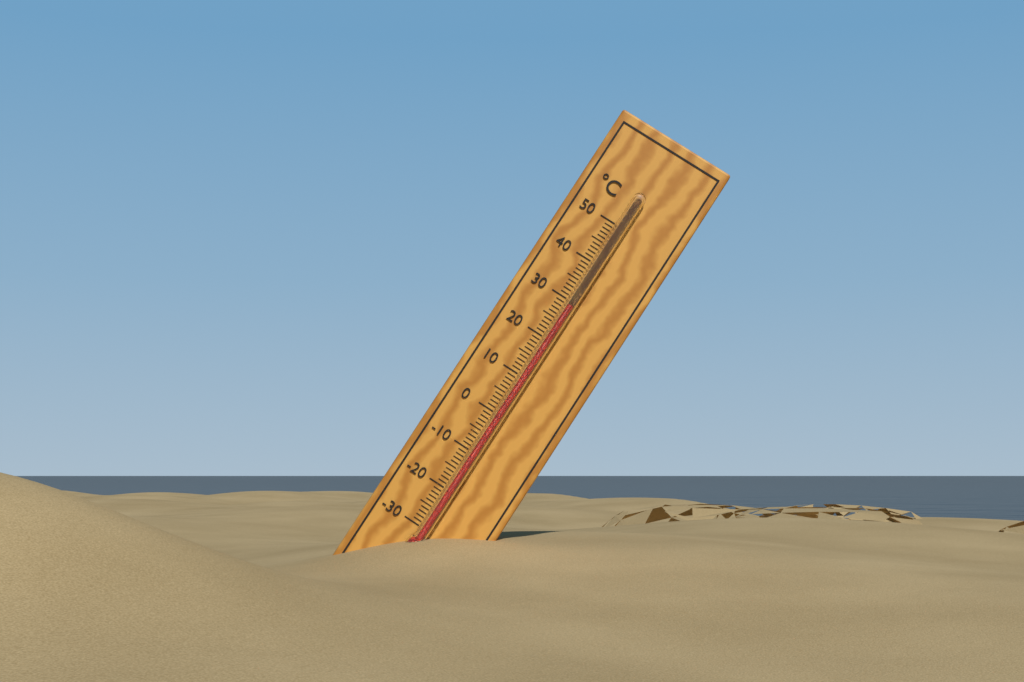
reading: 29 °C
